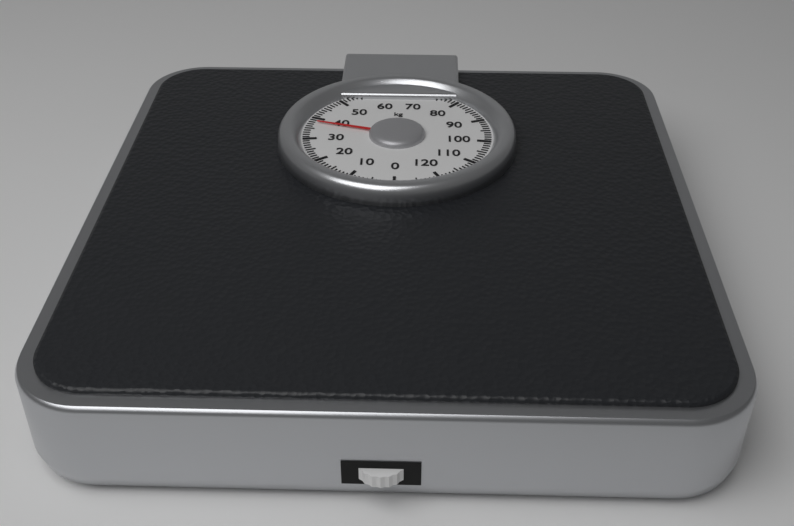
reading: 38 kg
